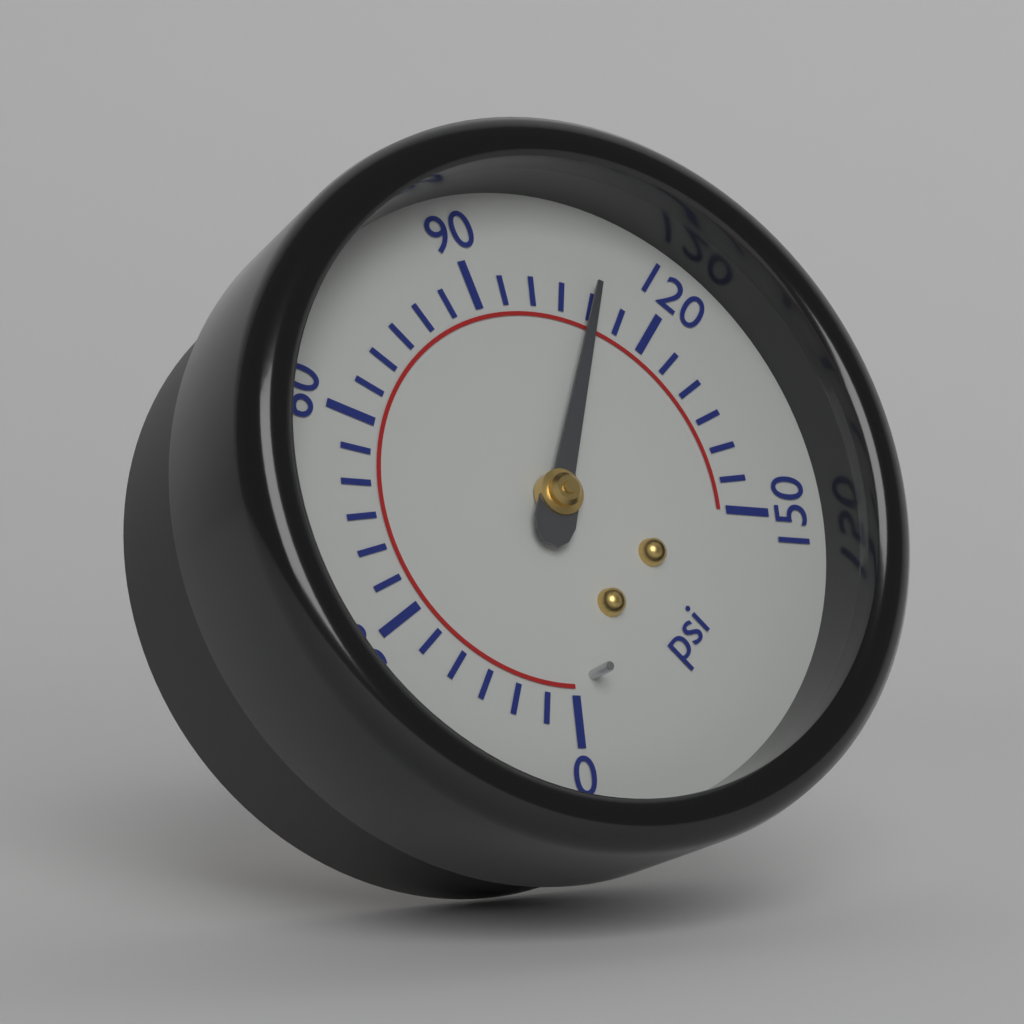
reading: 110 psi
